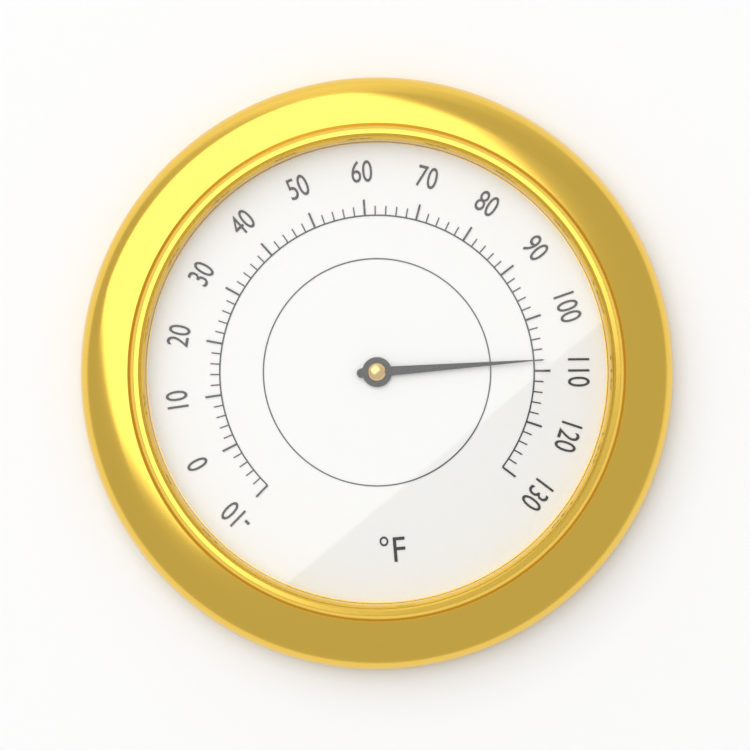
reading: 108 °F
